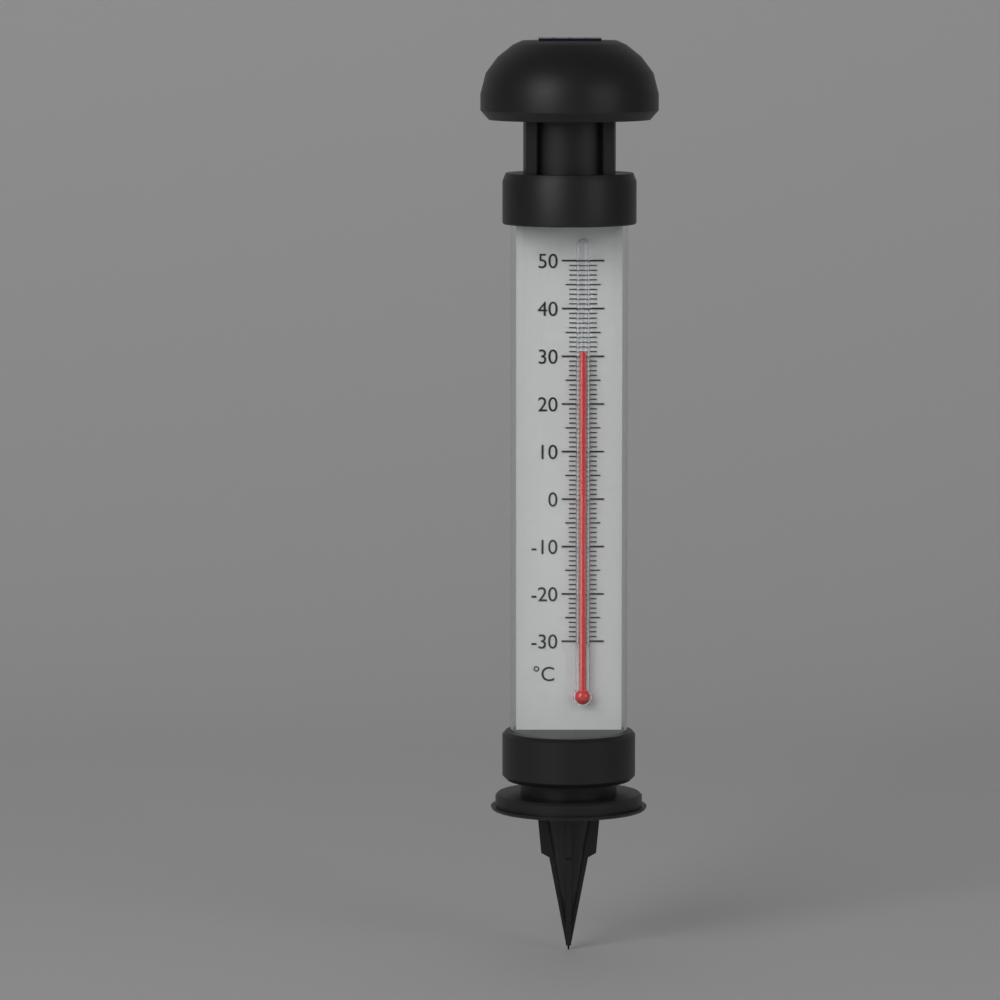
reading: 31 °C
